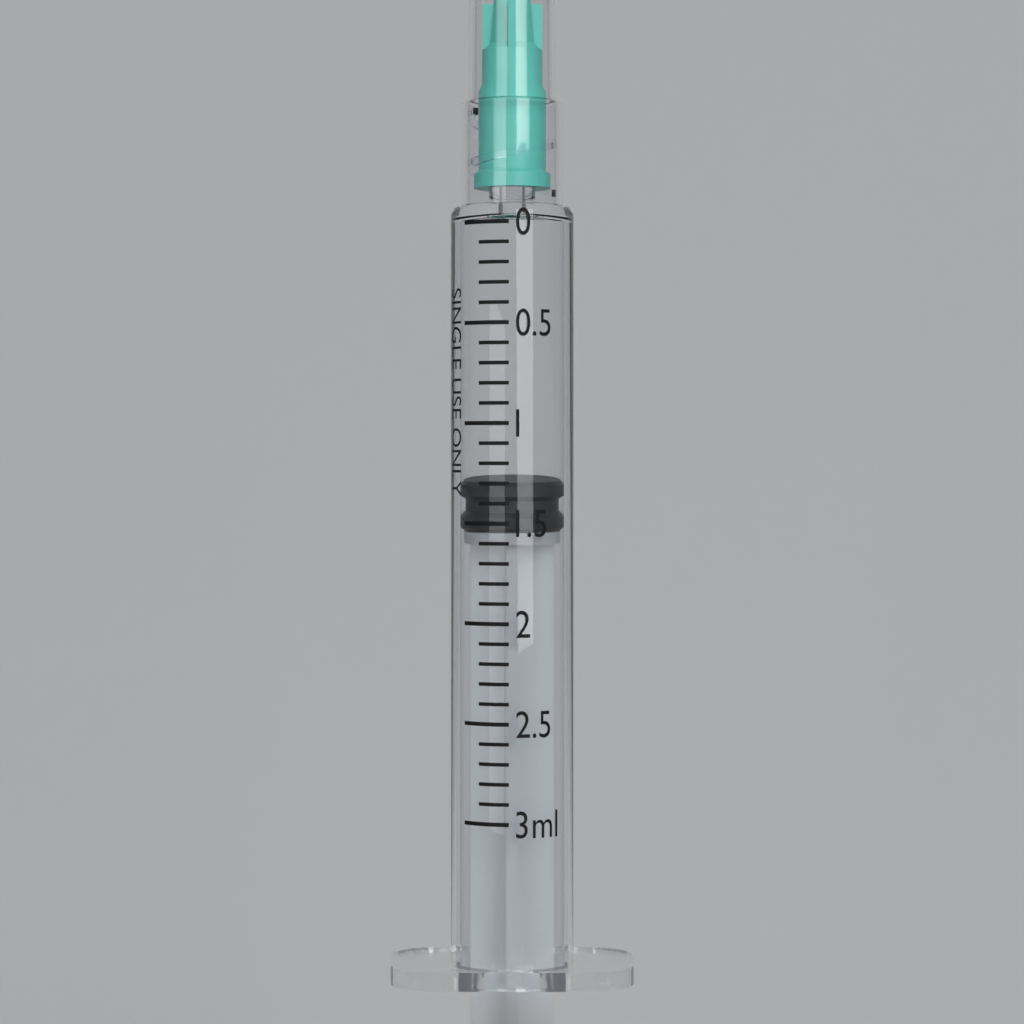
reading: 1.3 ml
